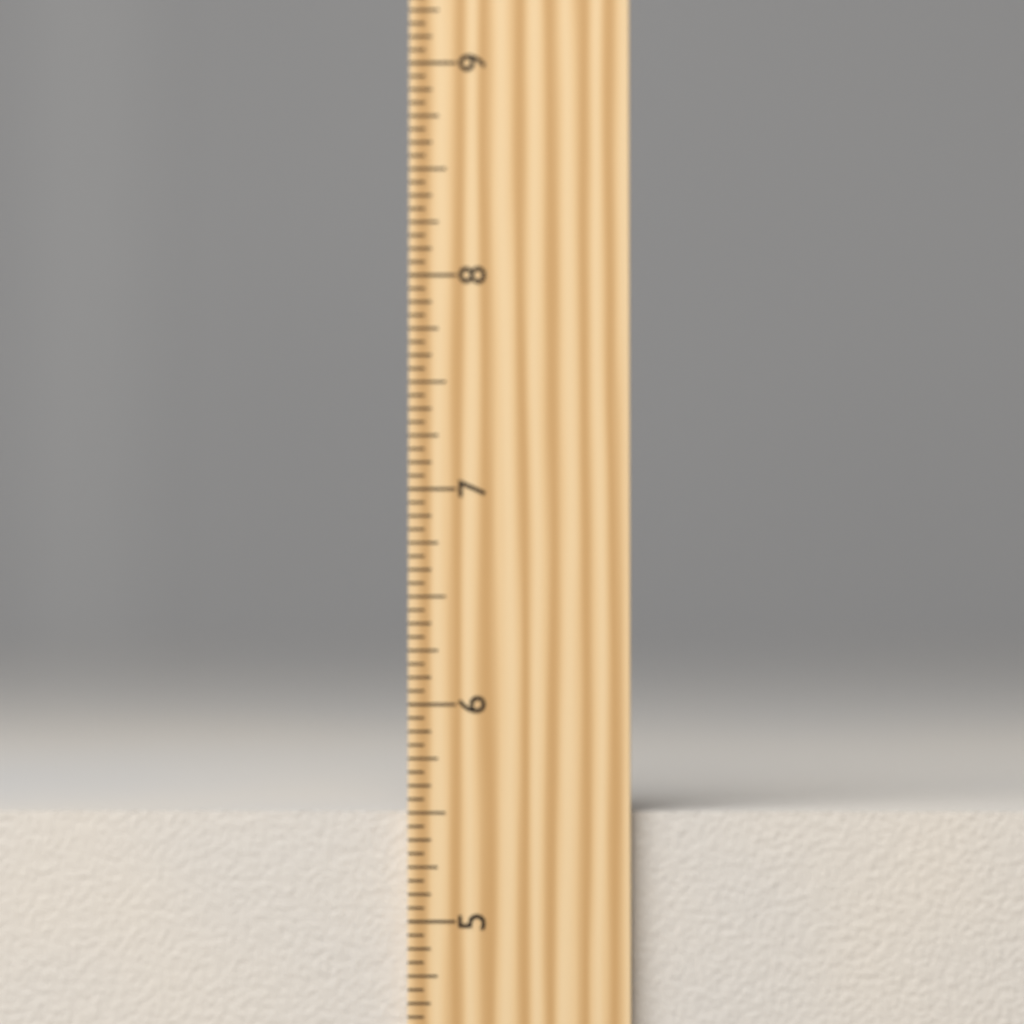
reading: 5.5000 inch
